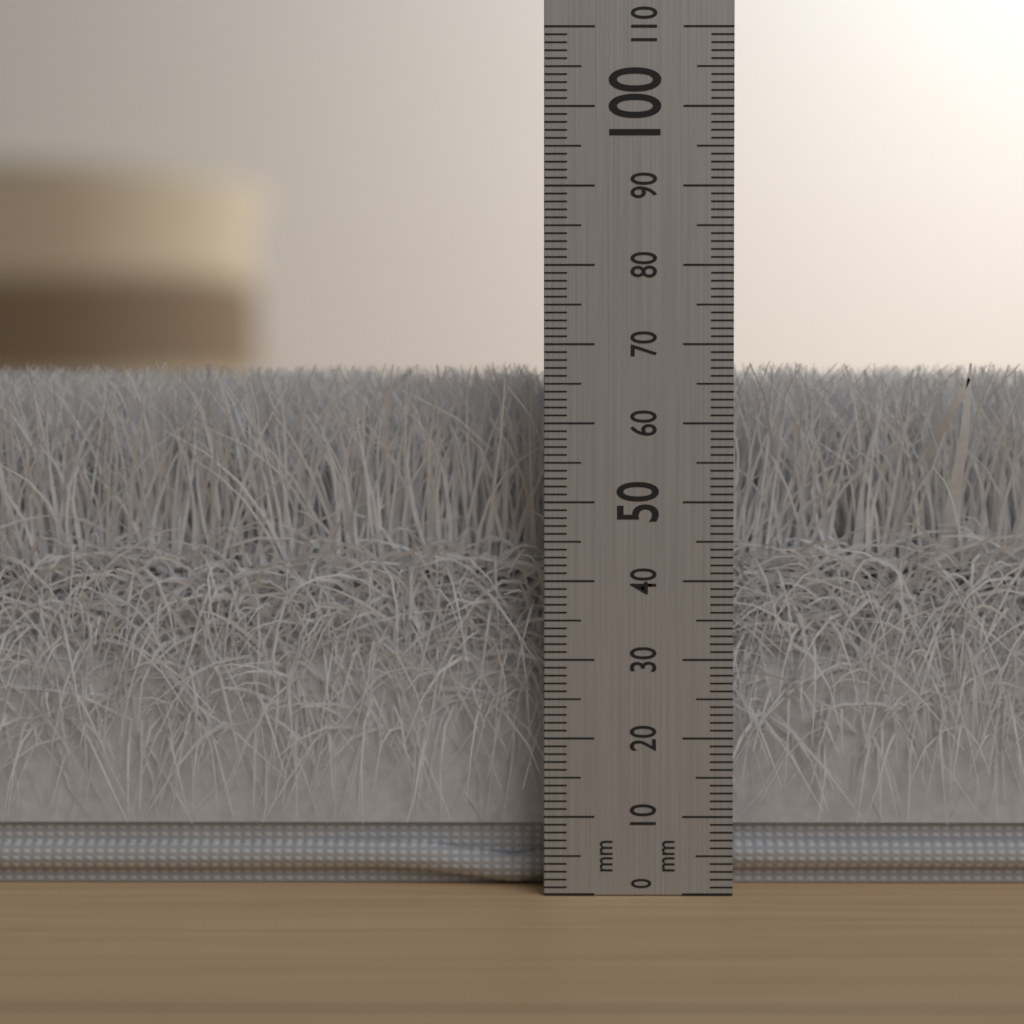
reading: 68 mm
